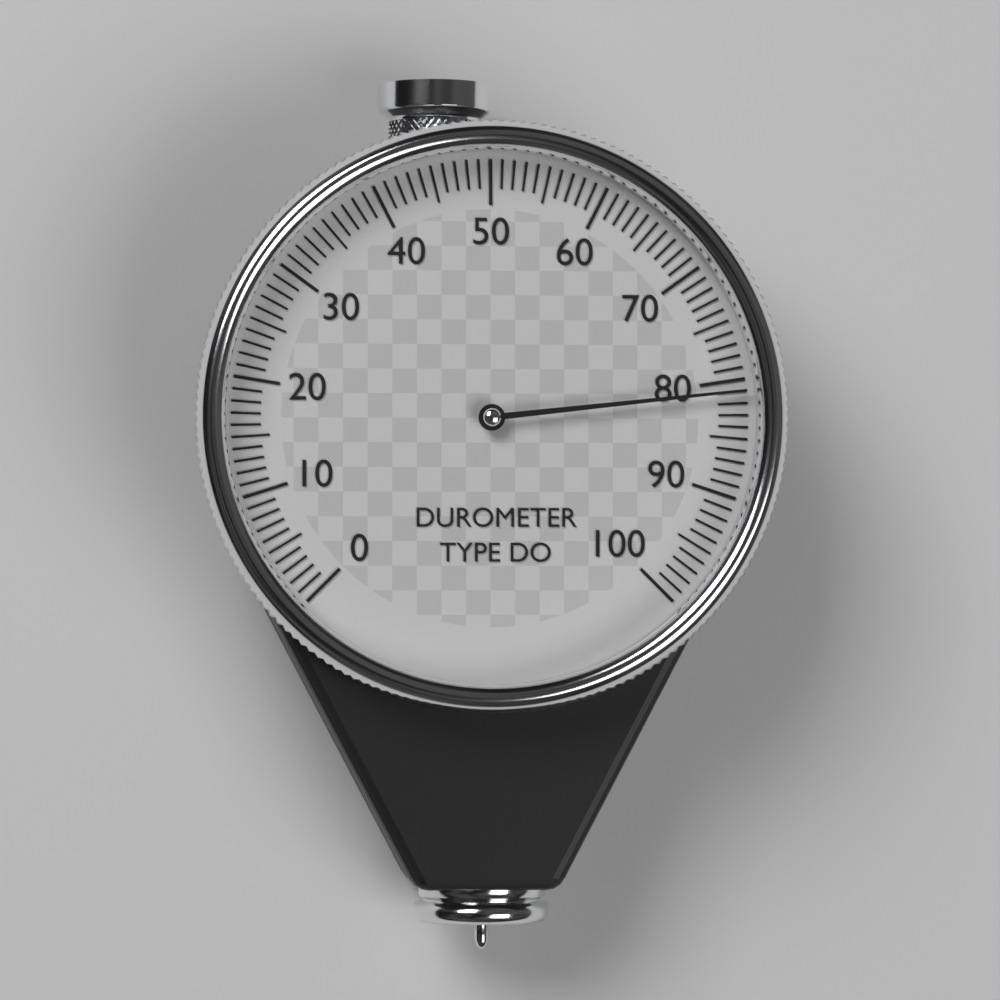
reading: 81 (no unit)
